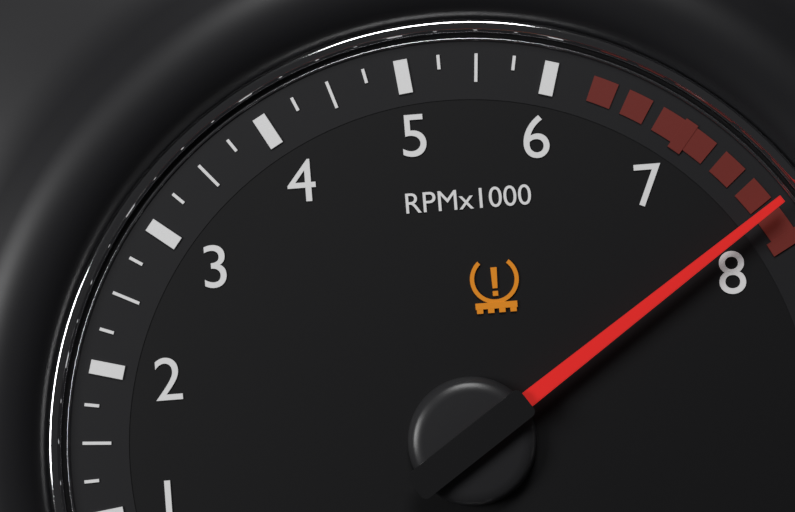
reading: 7.75 RPM x1000
